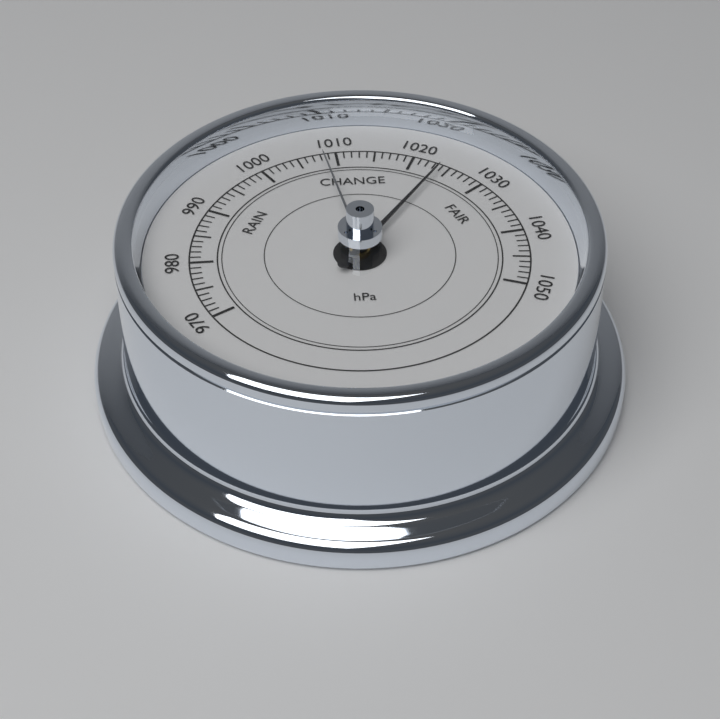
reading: 1024 hPa
